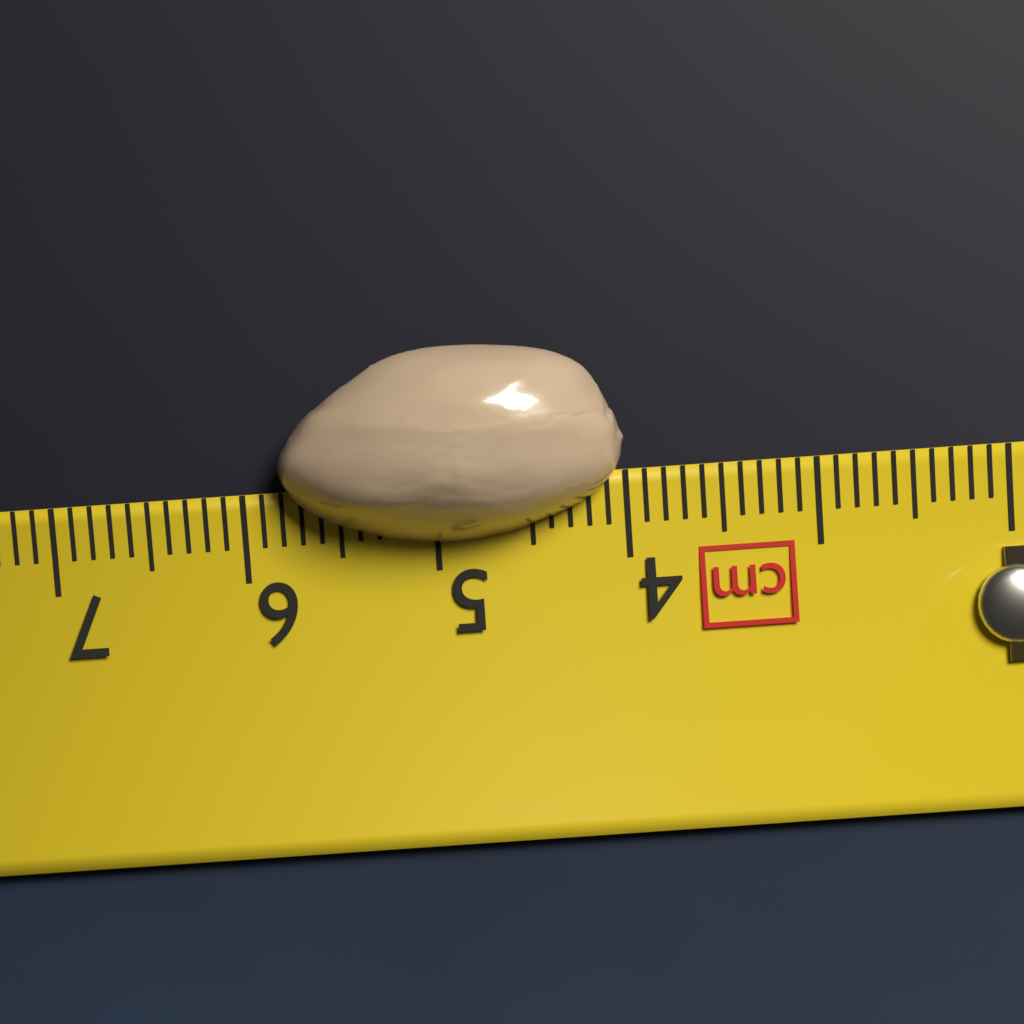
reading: 5.8 cm
